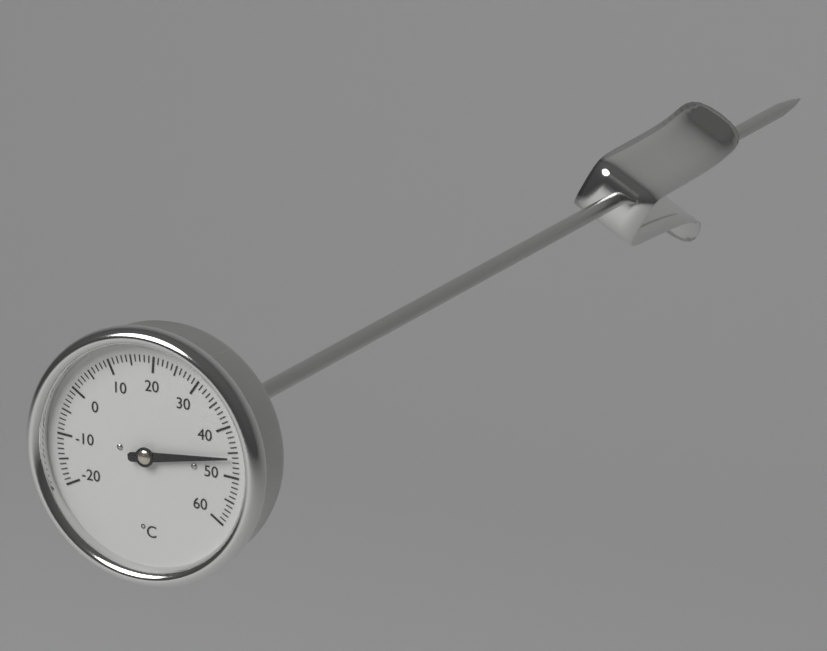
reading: 46 °C
